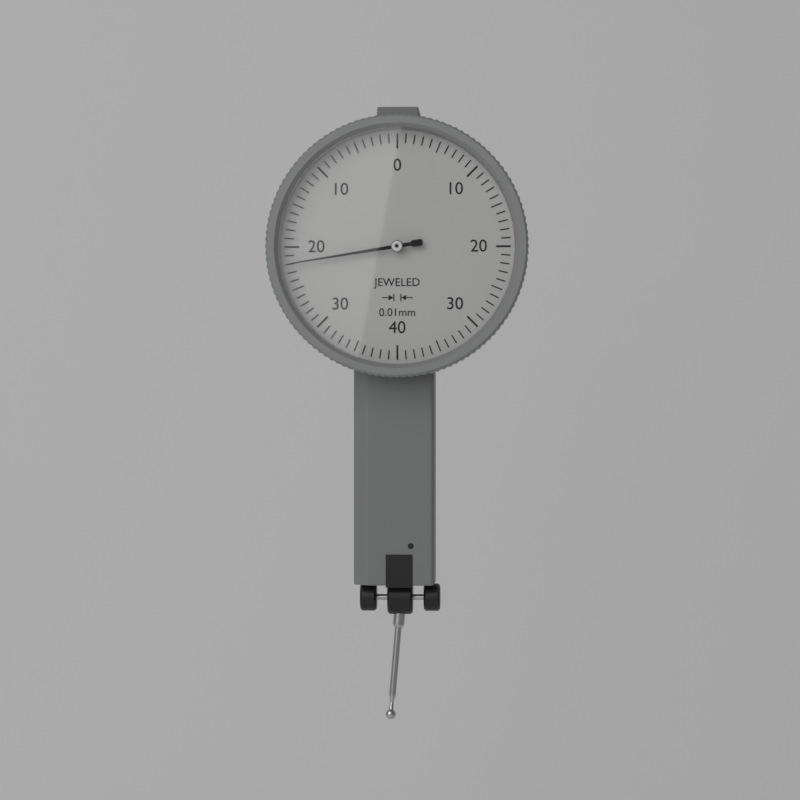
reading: 0.22 mm
